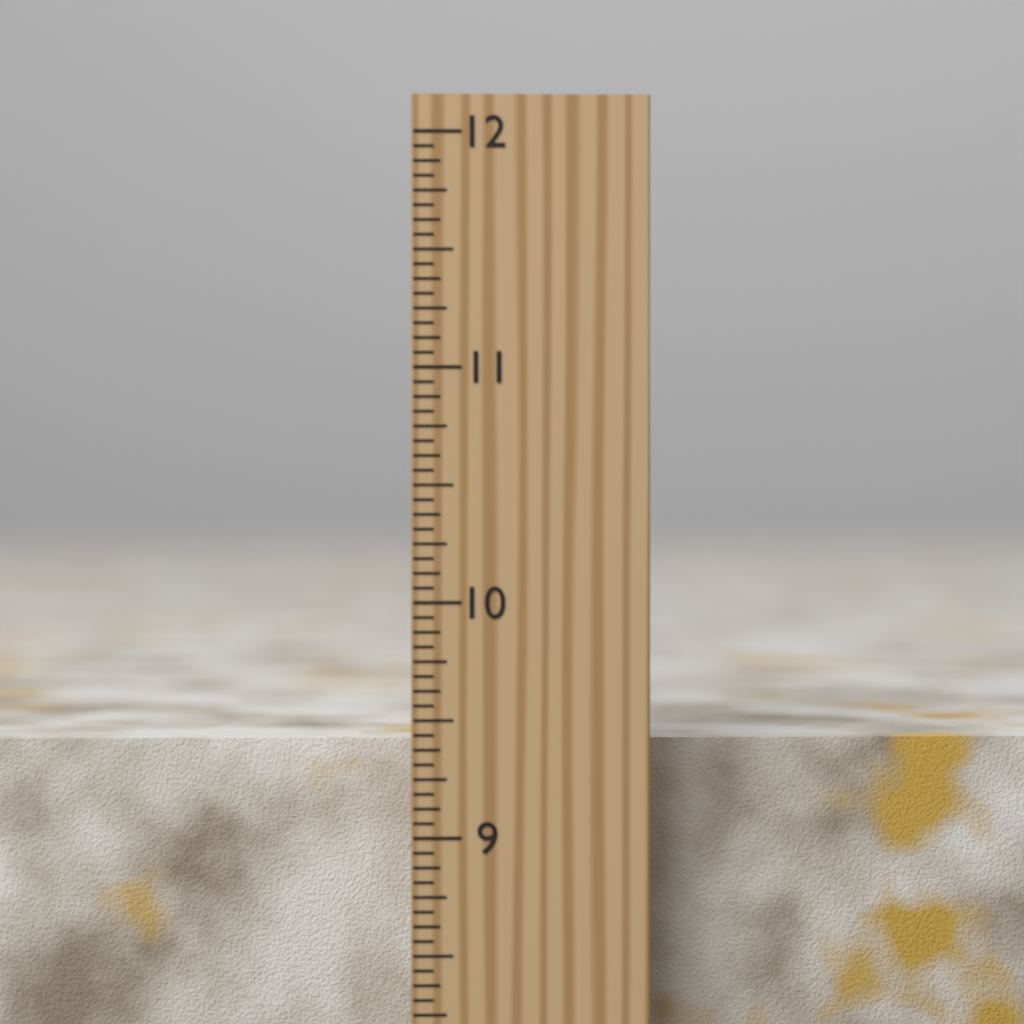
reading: 9.3750 inch
